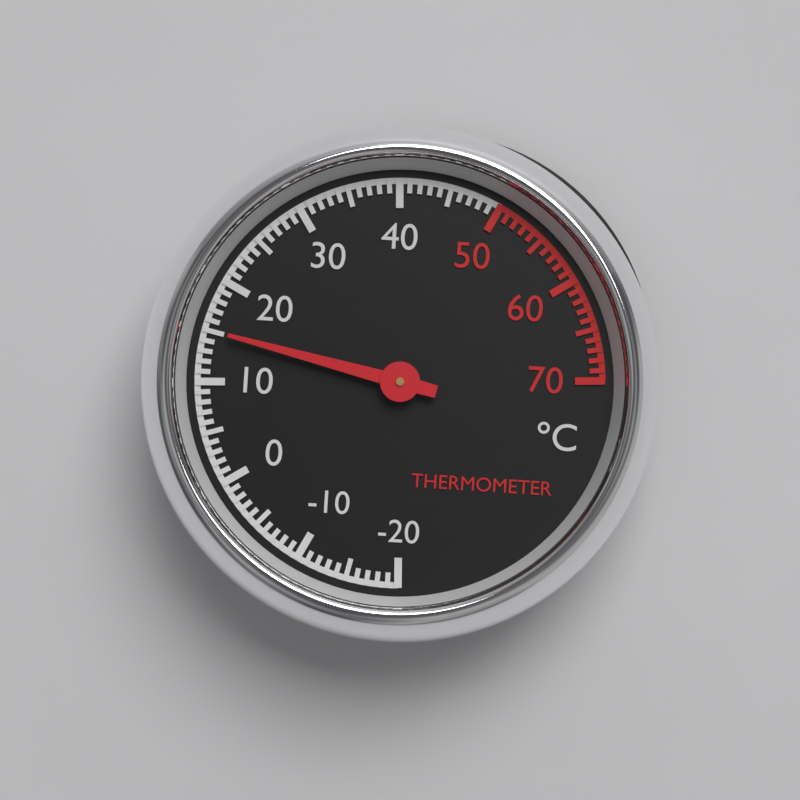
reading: 15 °C
